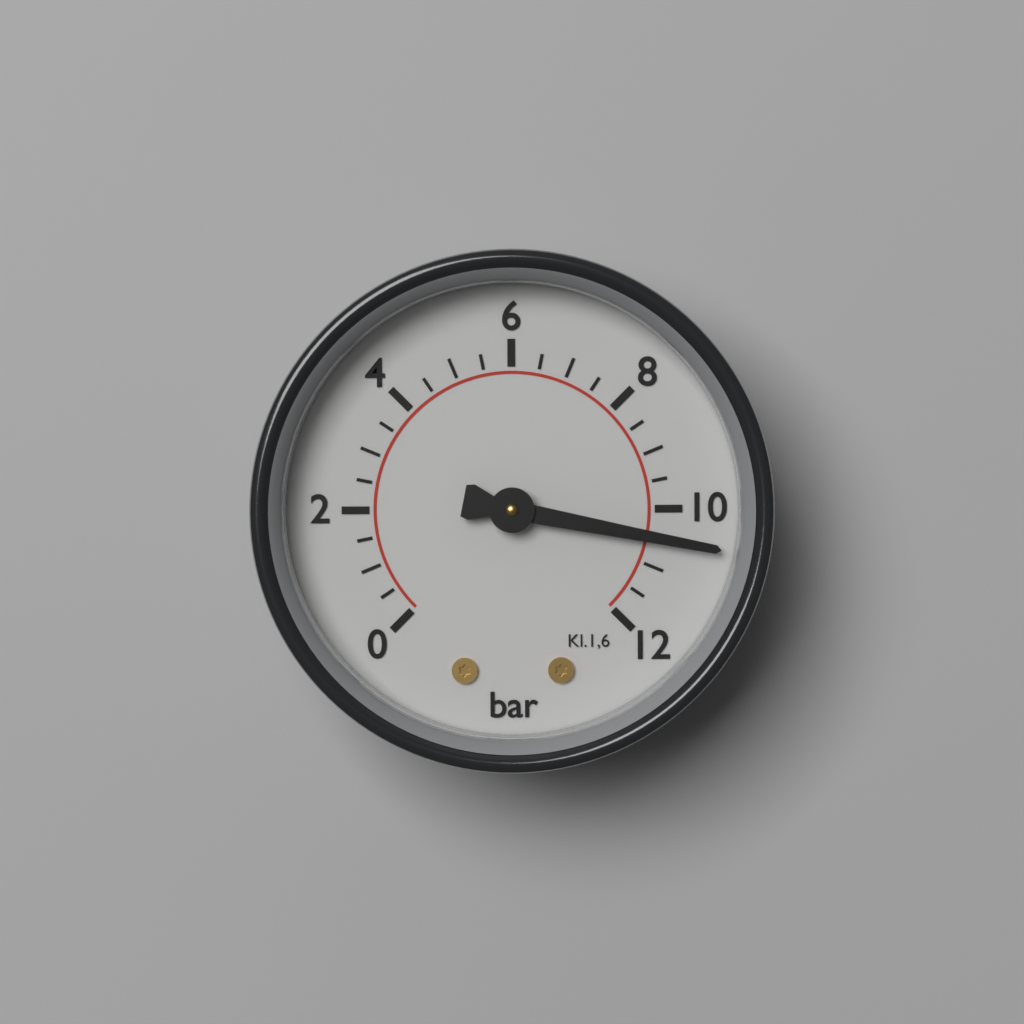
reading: 10.5 bar
